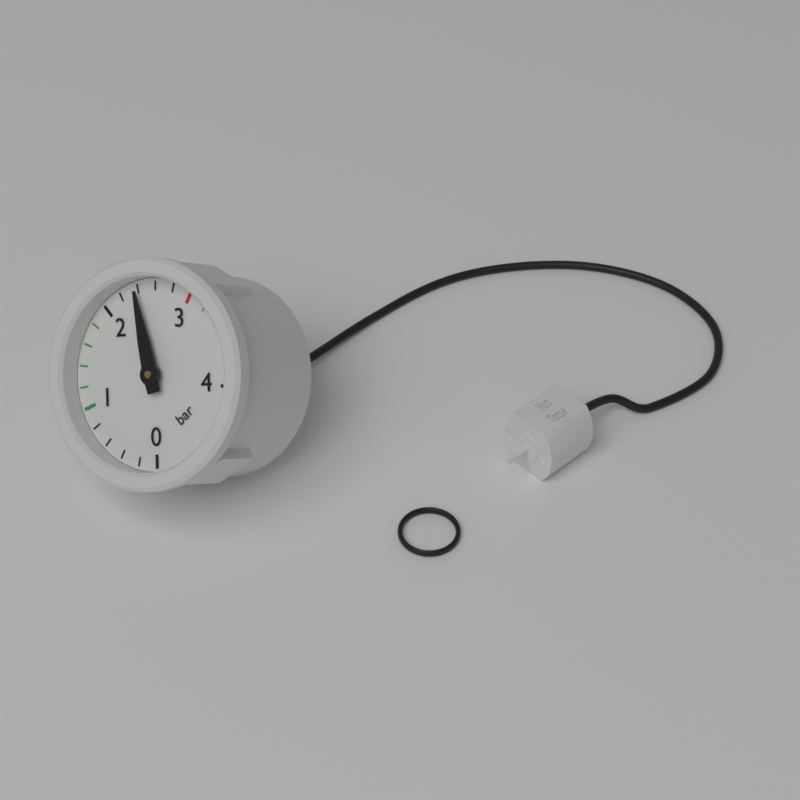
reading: 2.4 bar
